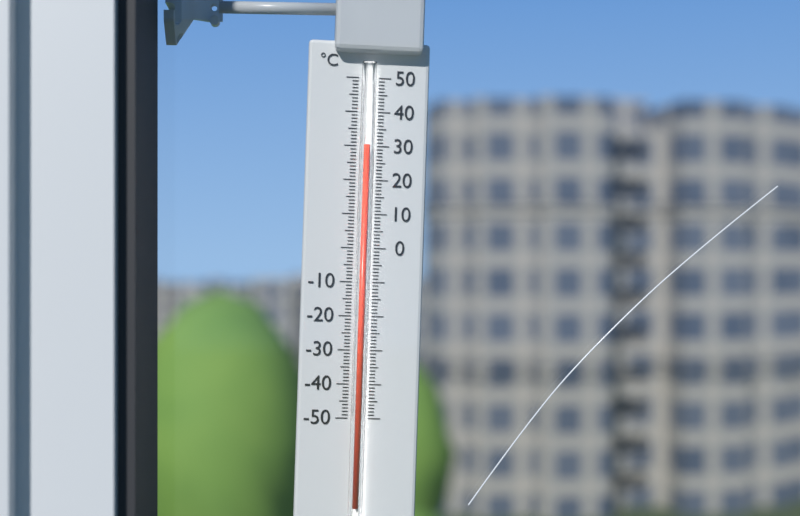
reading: 30 °C
